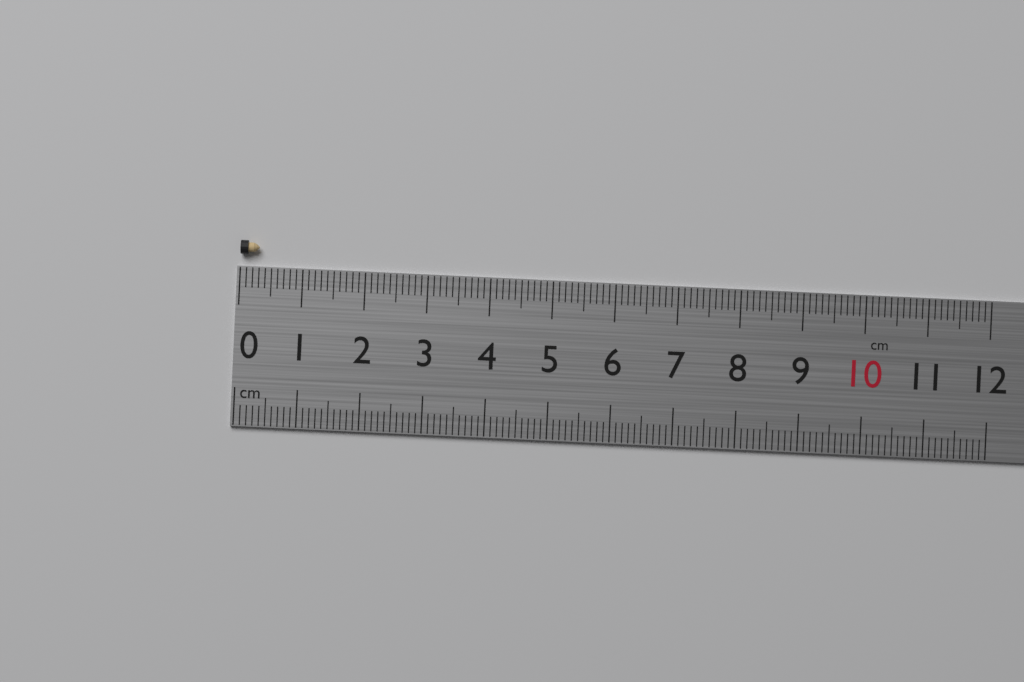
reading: 0.3 cm
